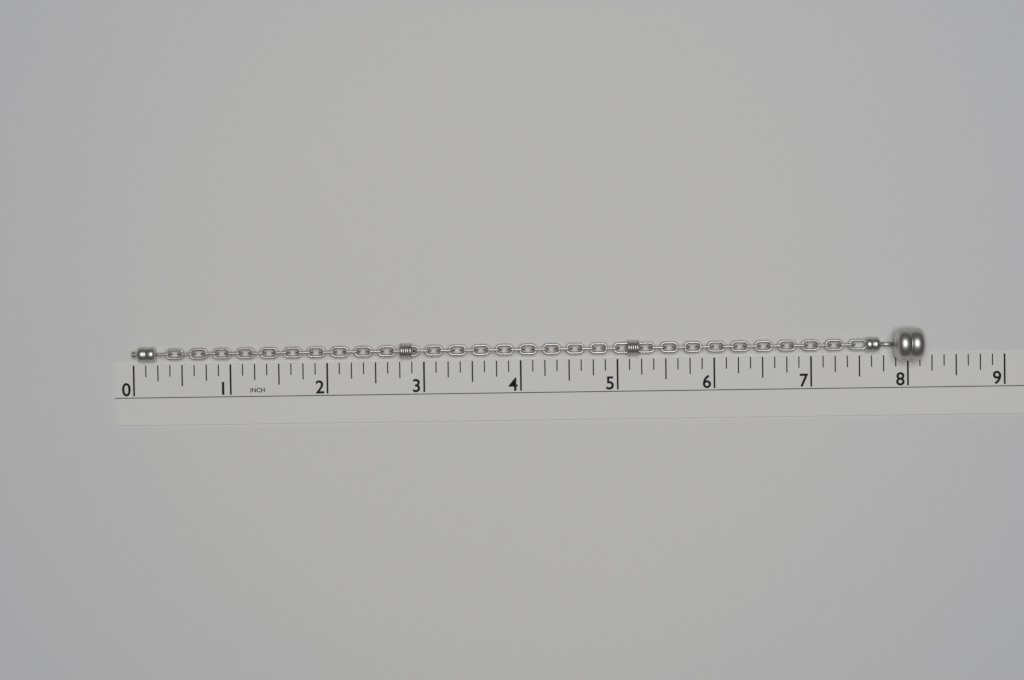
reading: 8.125 in
